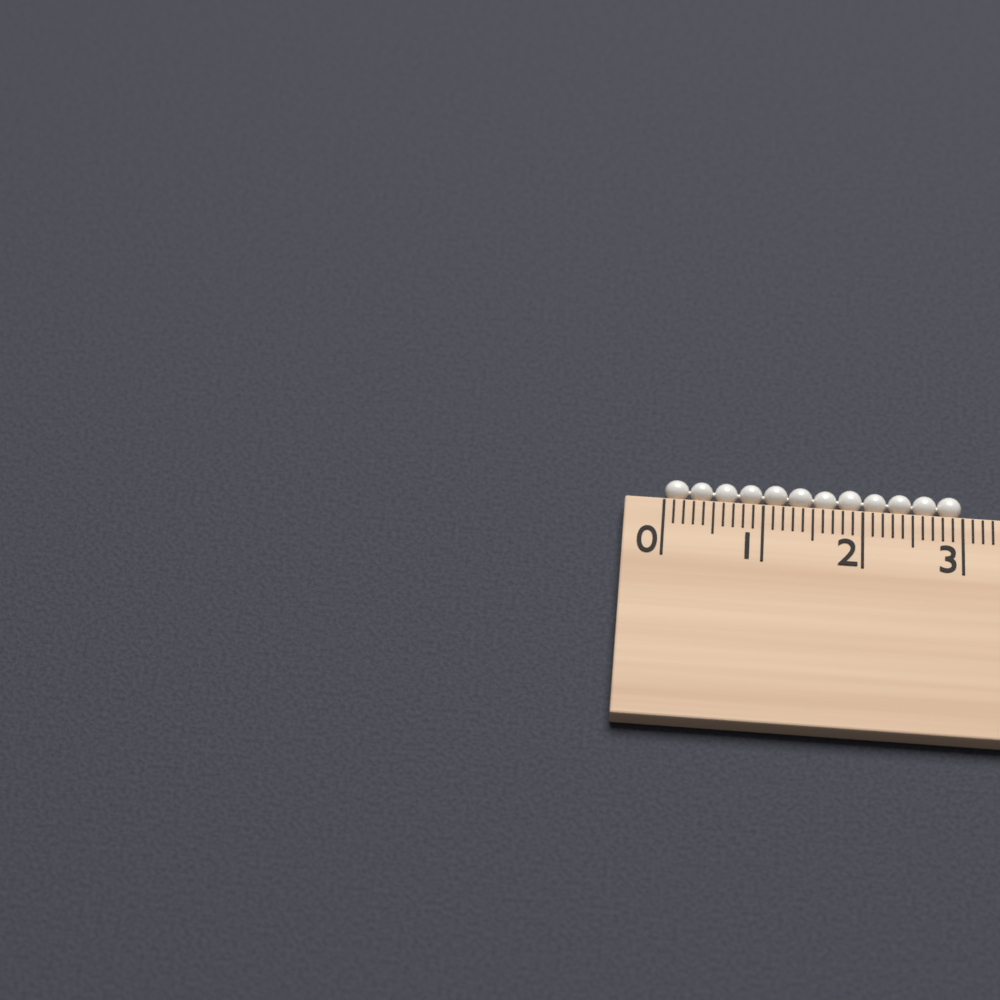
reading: 3.0 cm
